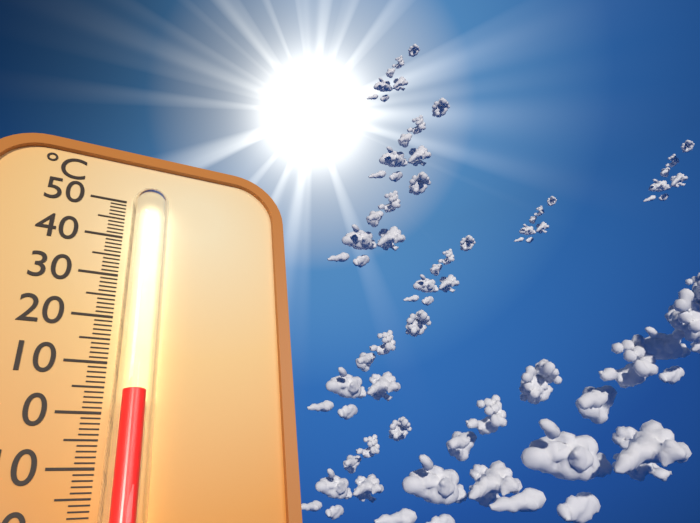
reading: 3 °C
